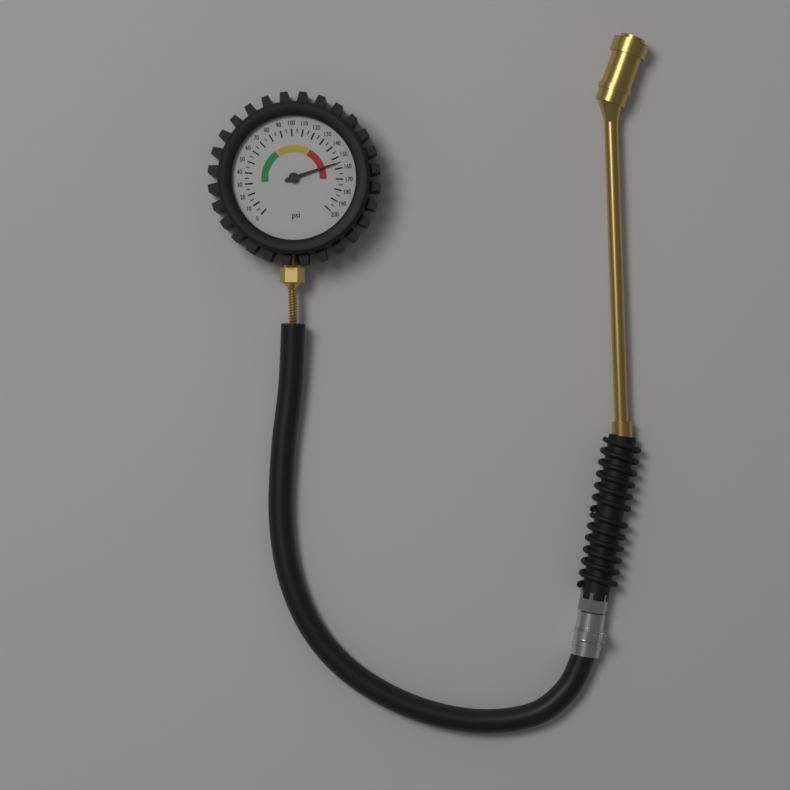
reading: 155 psi
